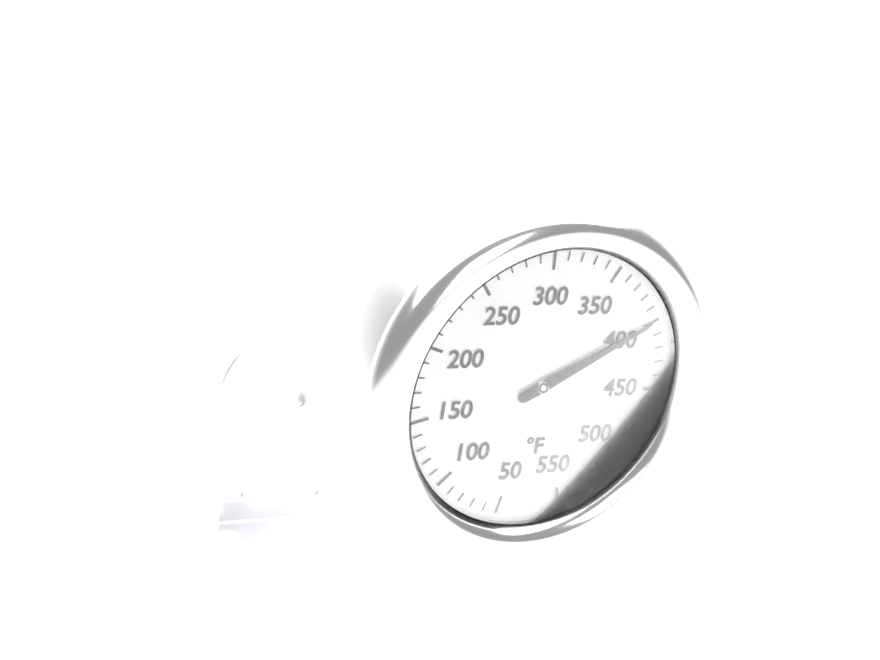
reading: 400 °F
